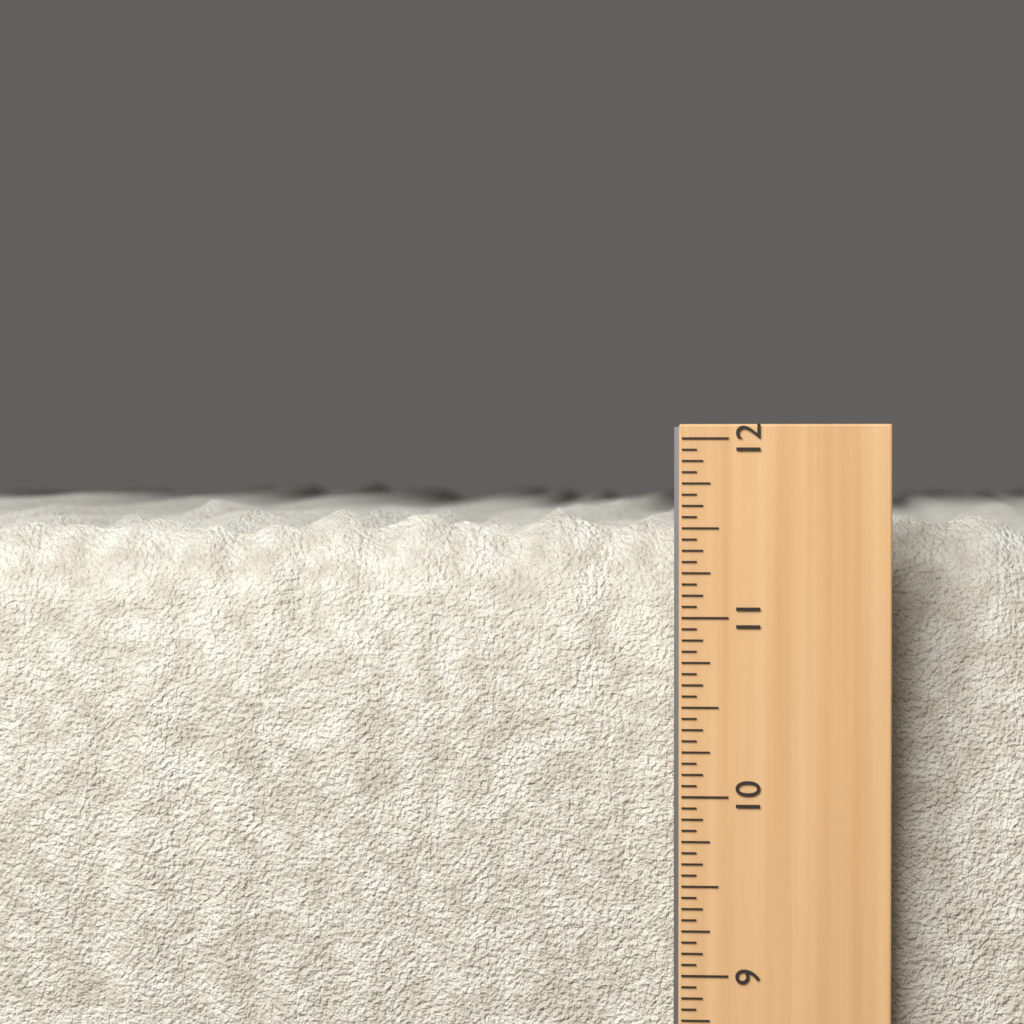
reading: 11.6250 in
